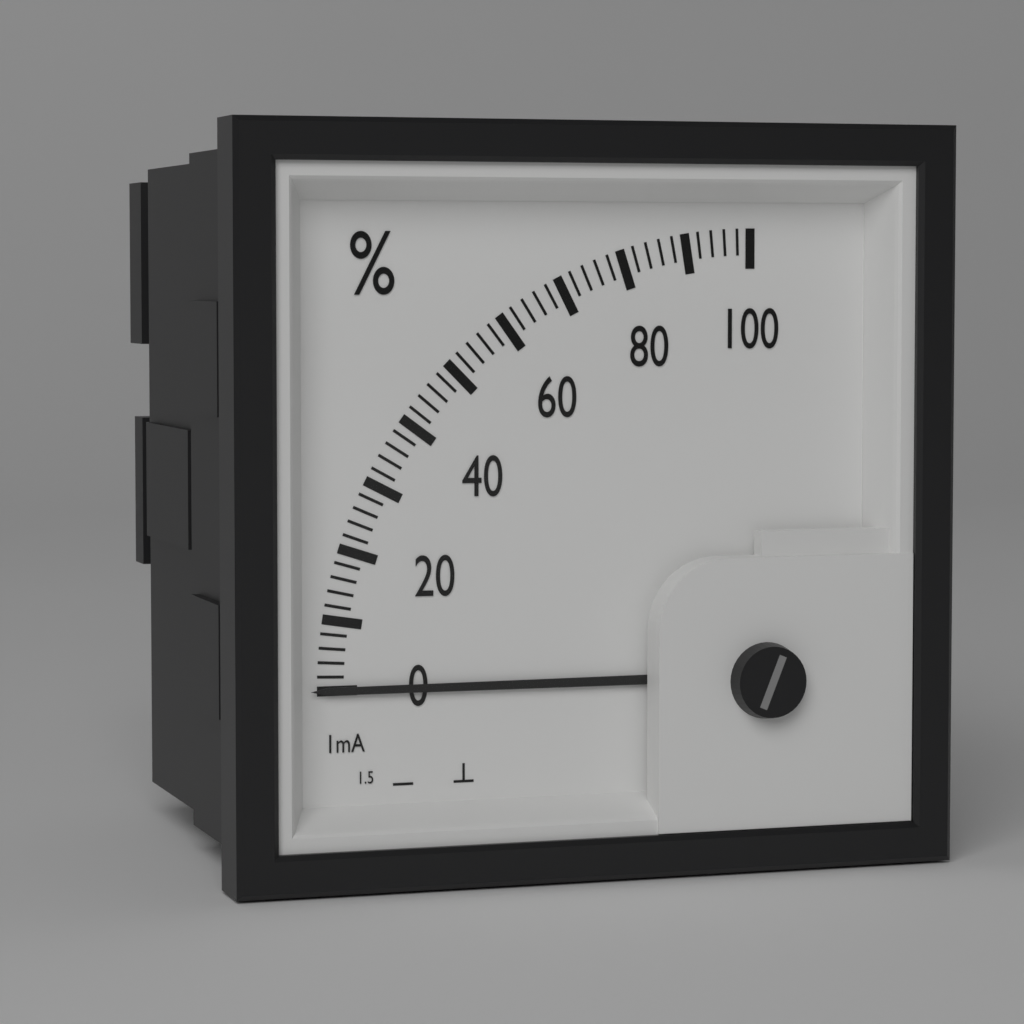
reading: 0 %
